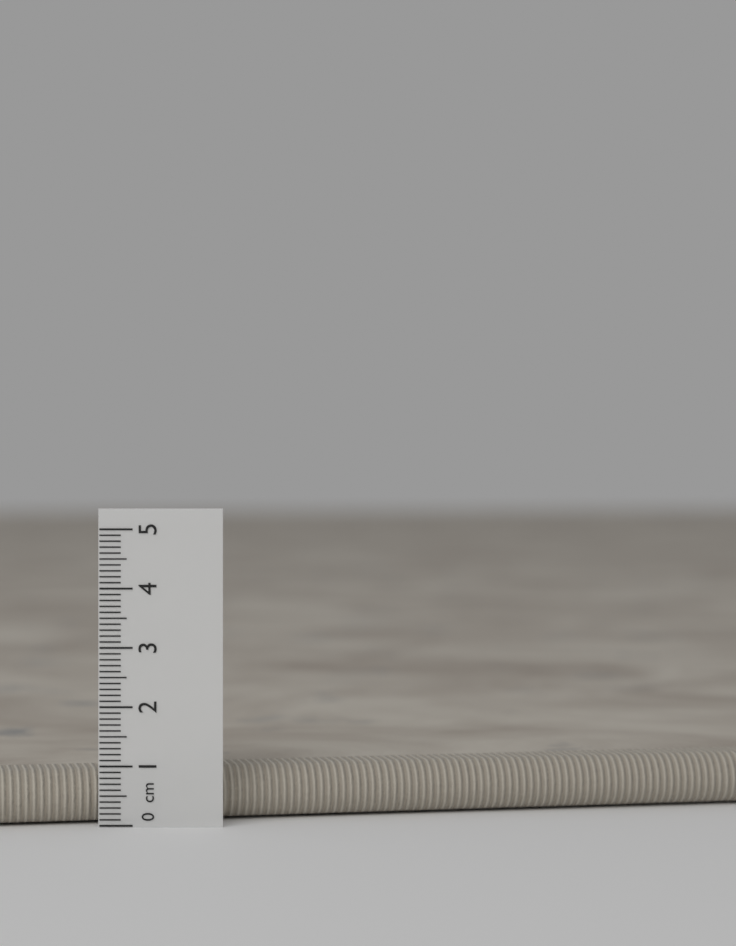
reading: 0.9 cm
